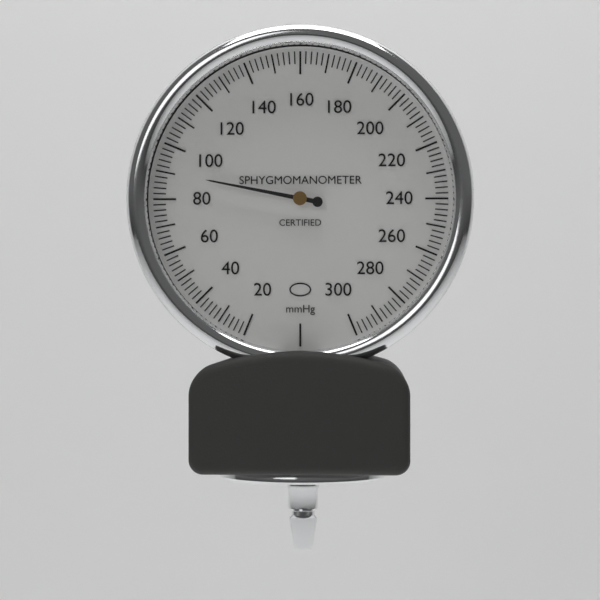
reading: 90 mmHg
